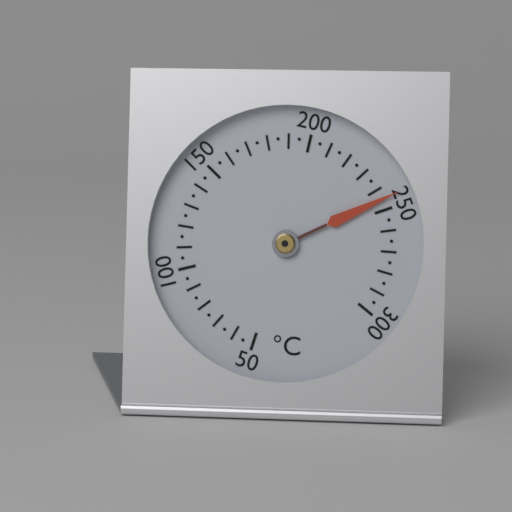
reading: 245 °C
